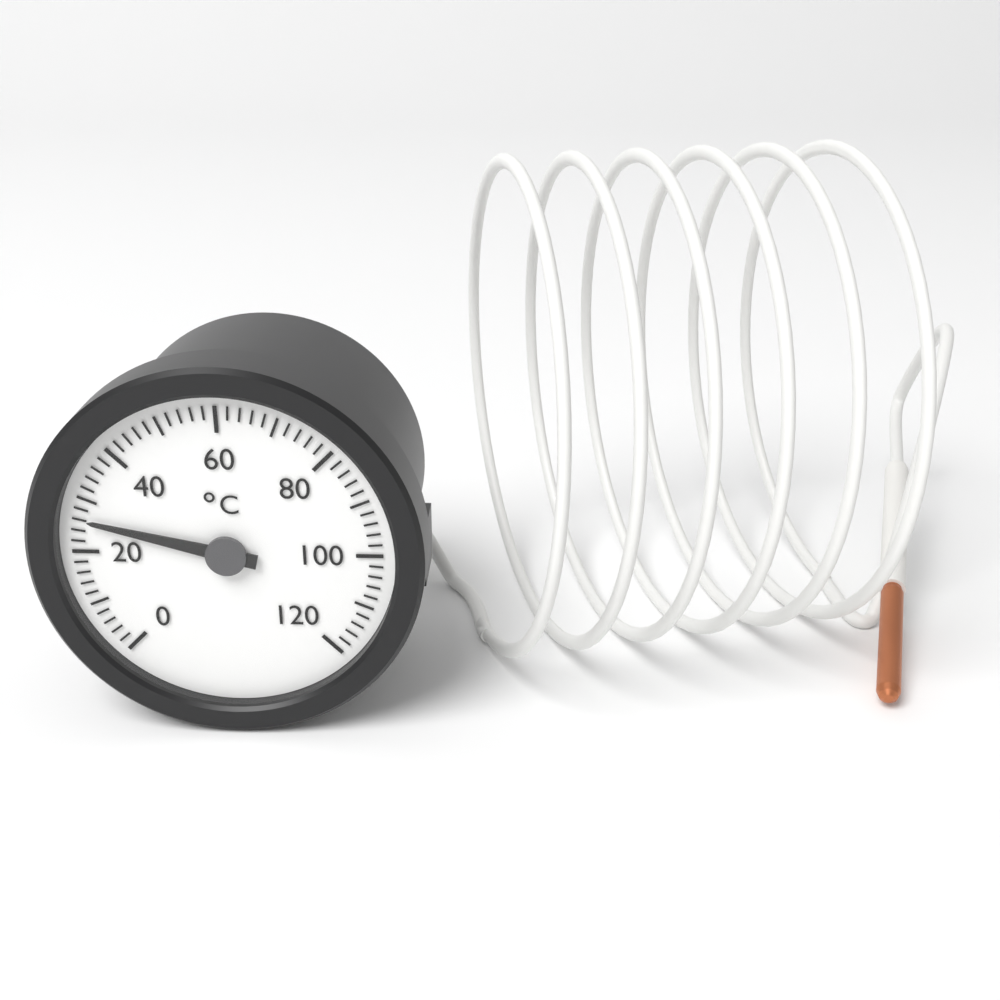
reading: 26 °C
